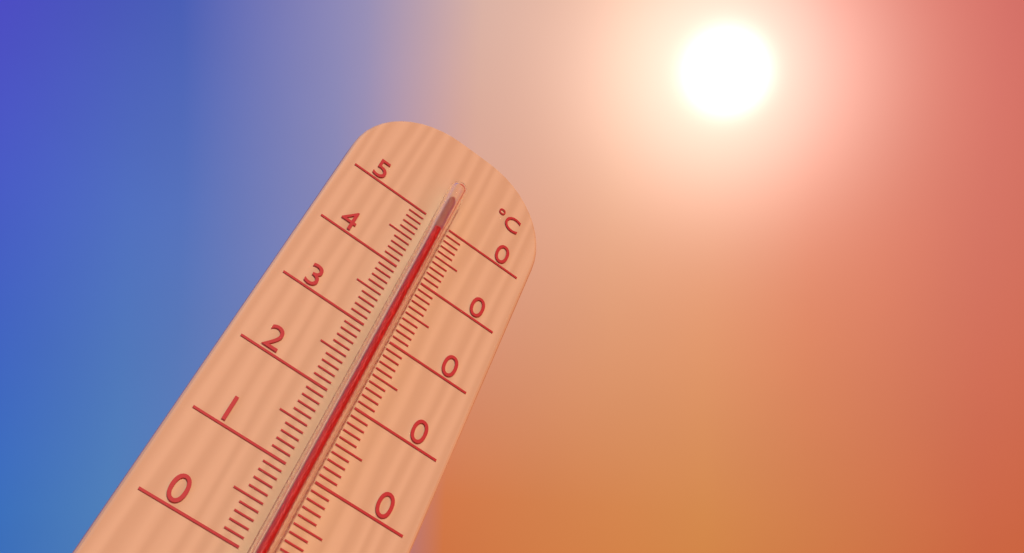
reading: 47 °C
